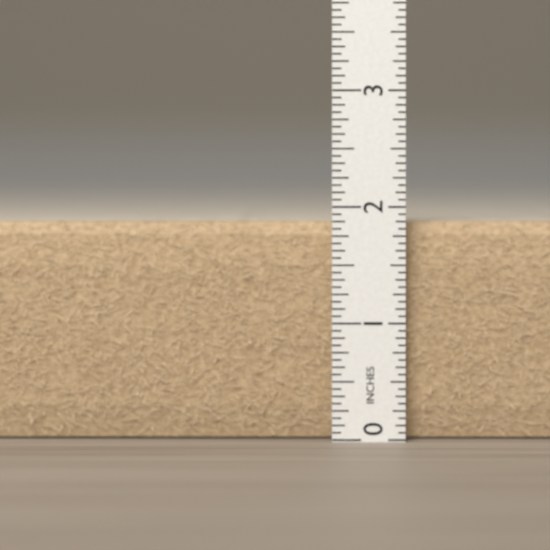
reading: 1.8750 in
